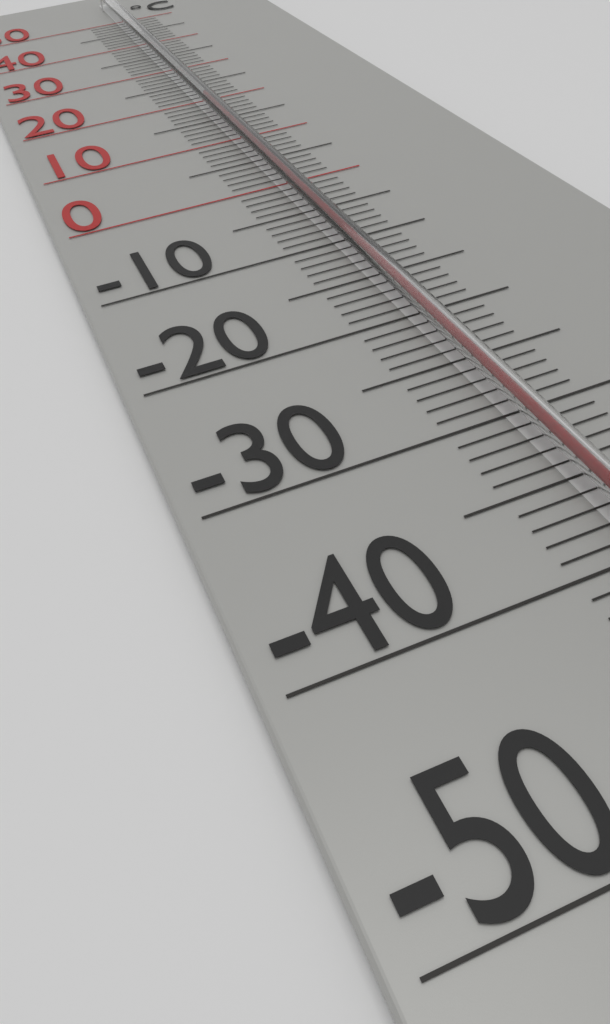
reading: 18 °C
